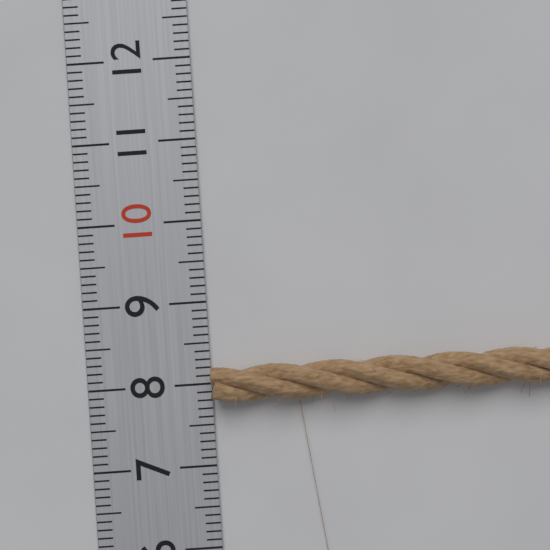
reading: 8.2 (no unit)
